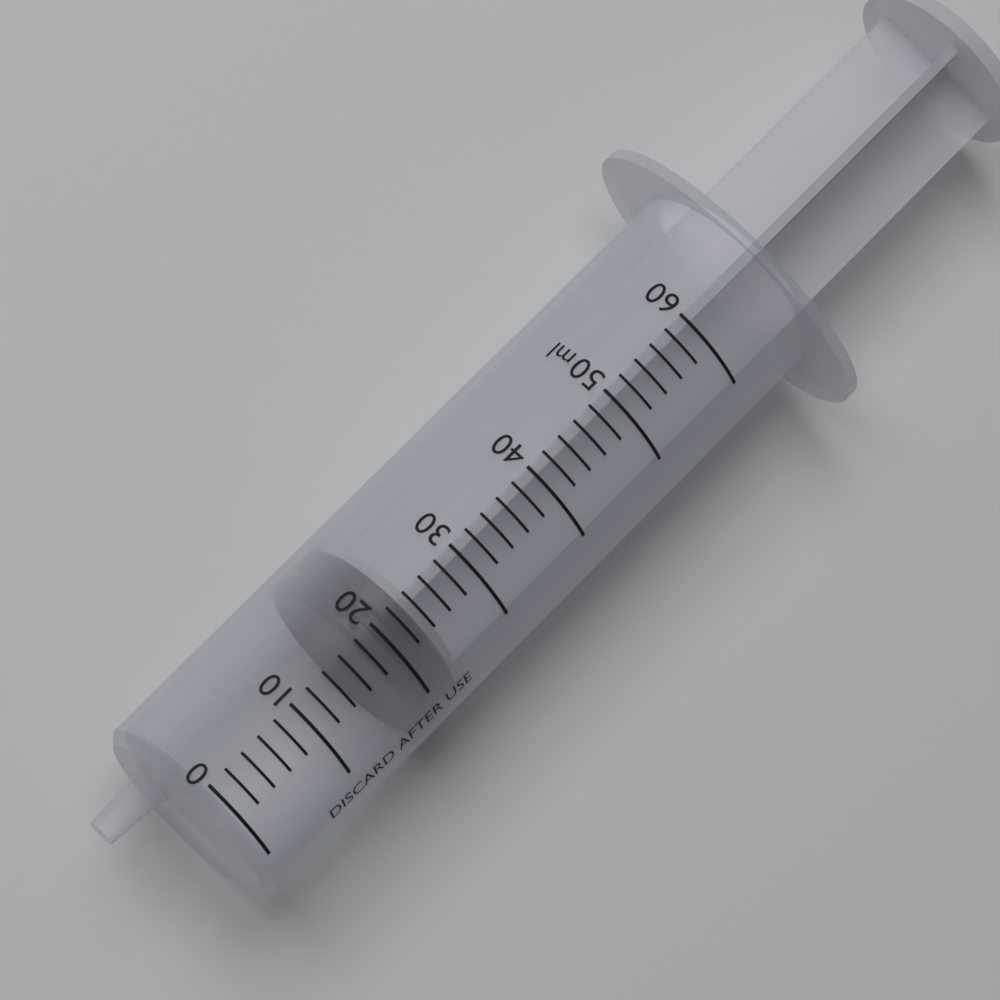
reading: 18 ml
